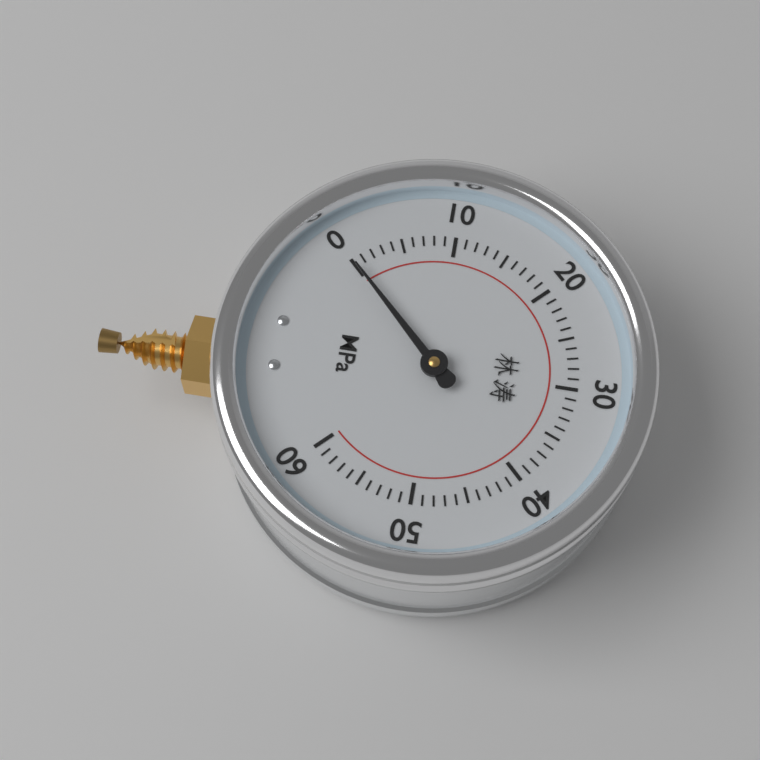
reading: 0 MPa
